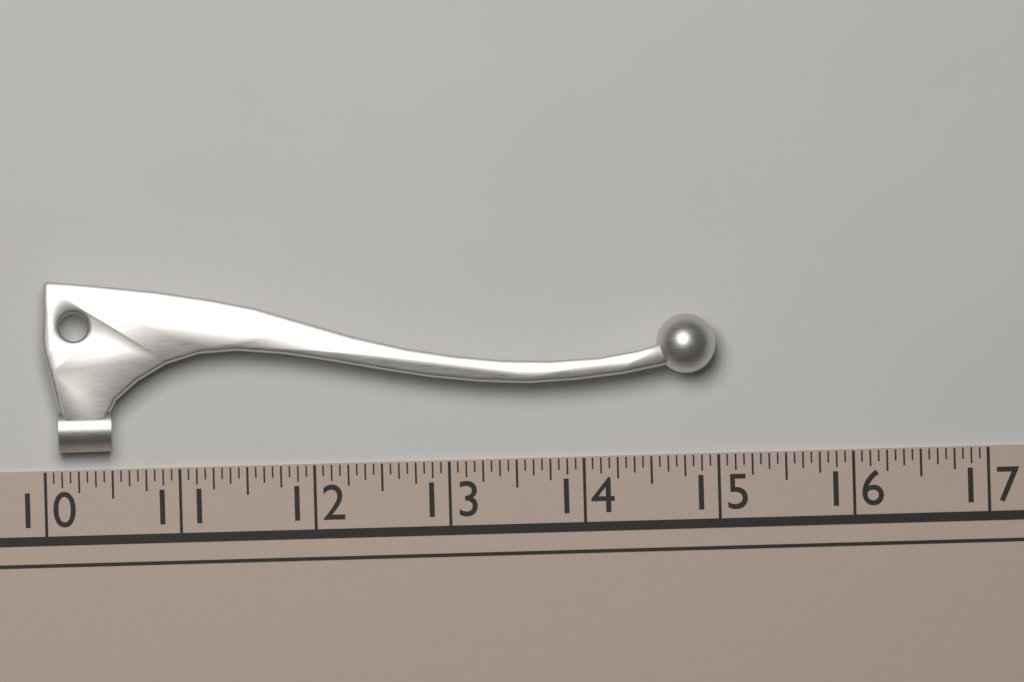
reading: 15.0000 (no unit)
